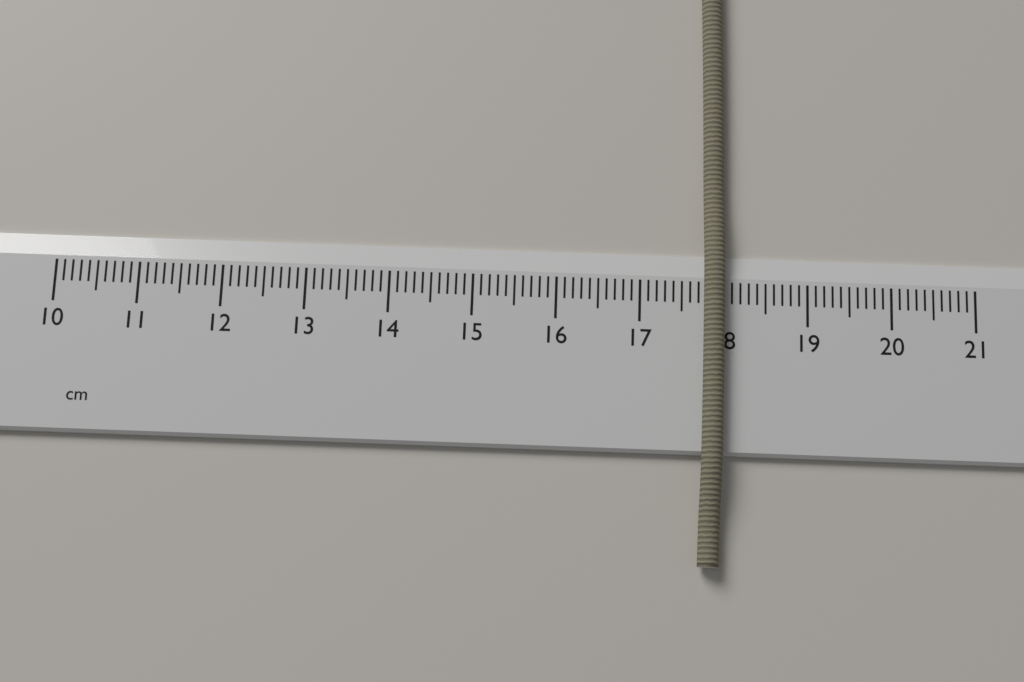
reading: 18.0 cm
